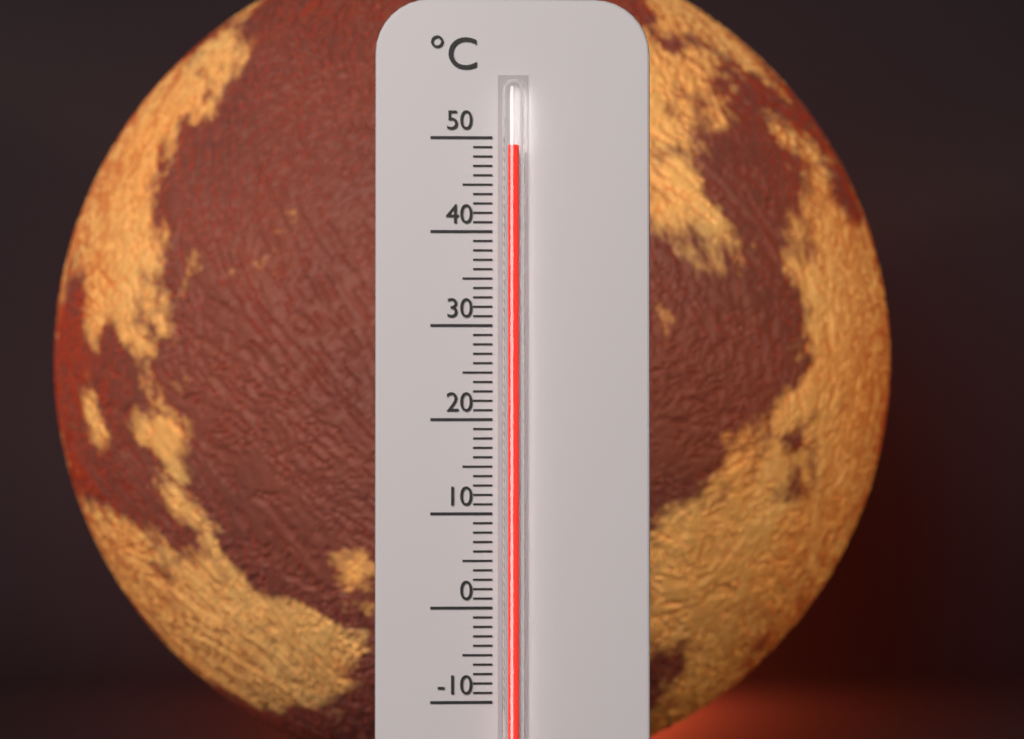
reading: 49 °C
